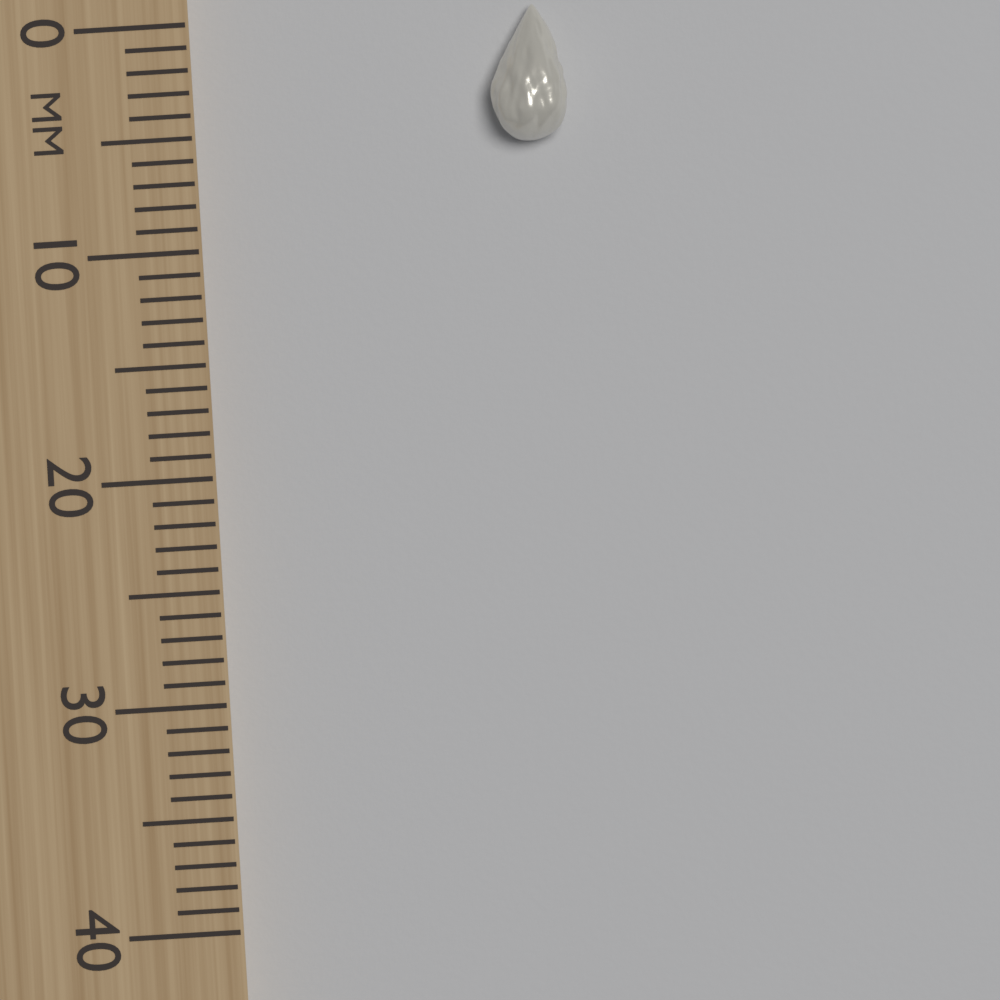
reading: 6 mm
